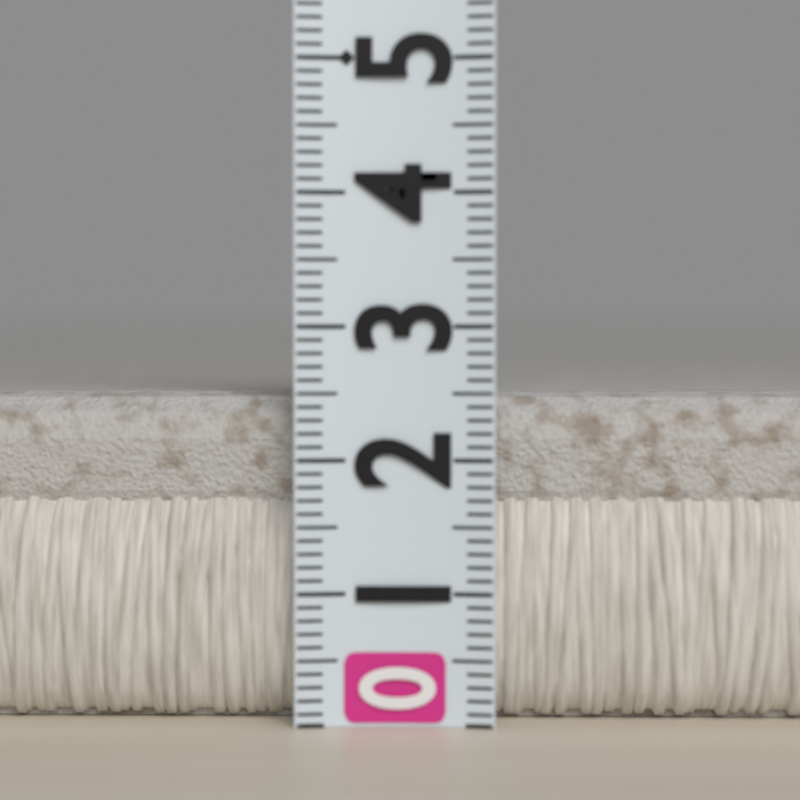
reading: 2.5 (no unit)
